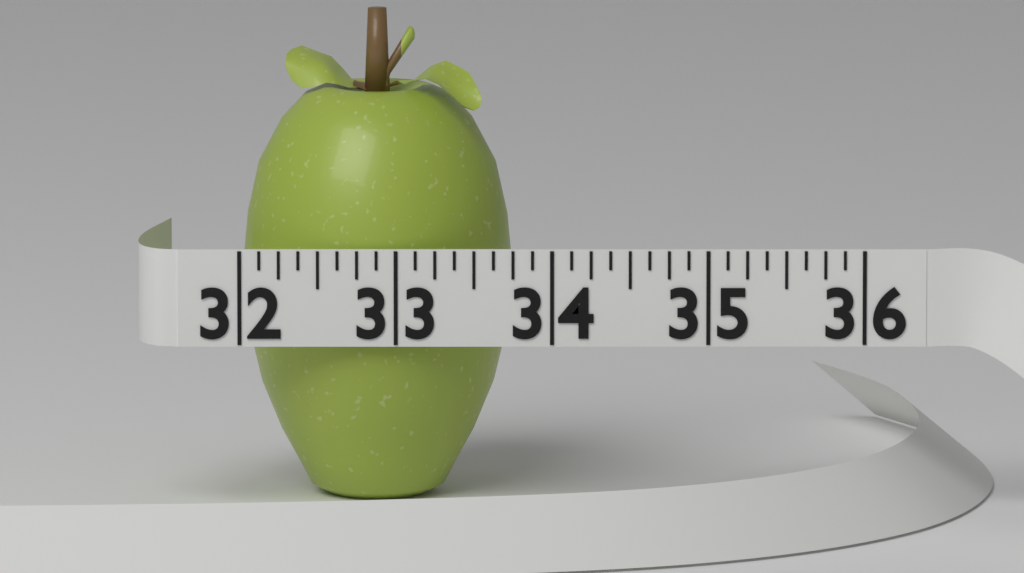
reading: 33.750 (no unit)
